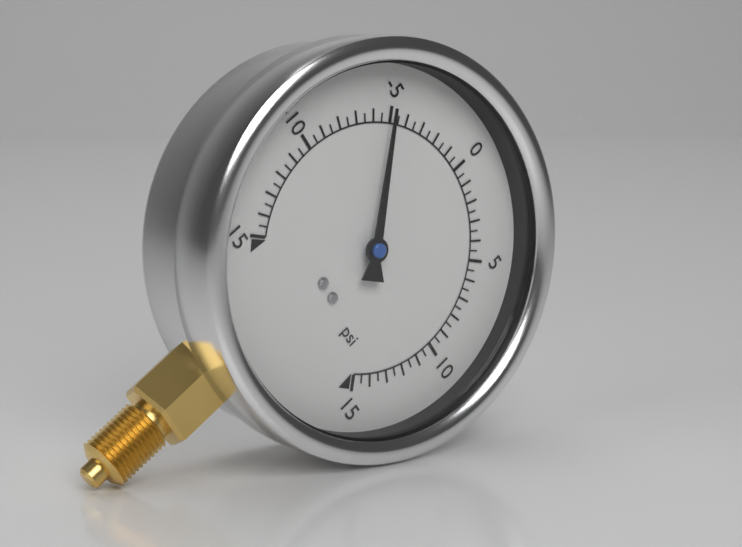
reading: -5.0 psi
